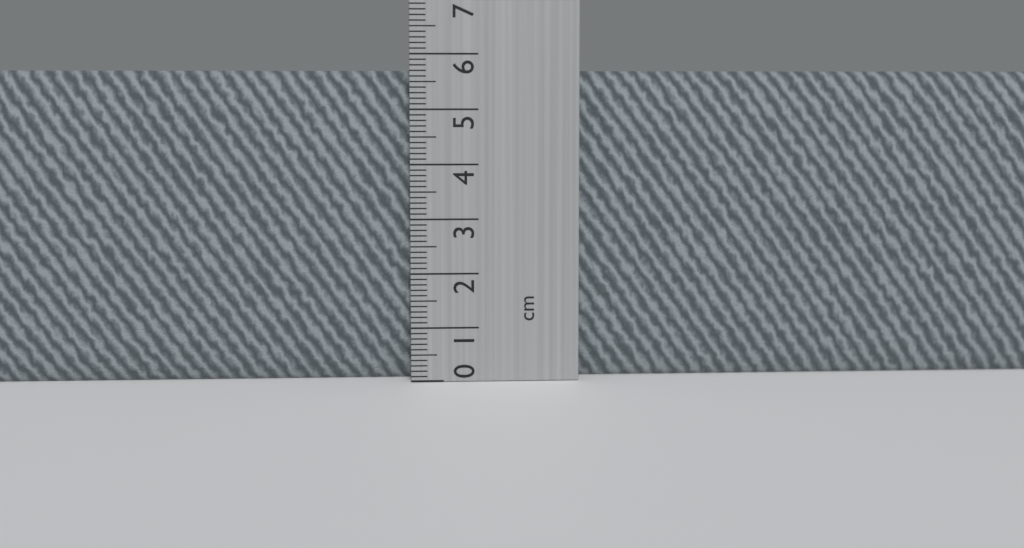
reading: 5.7 cm
